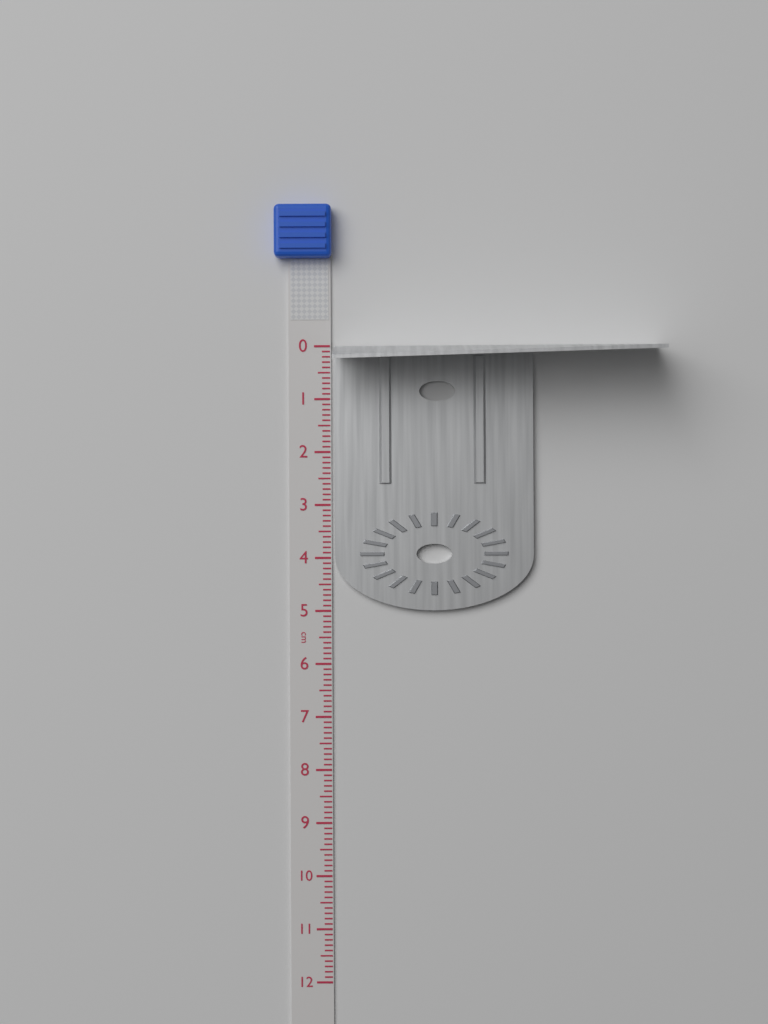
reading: 5.0 cm
